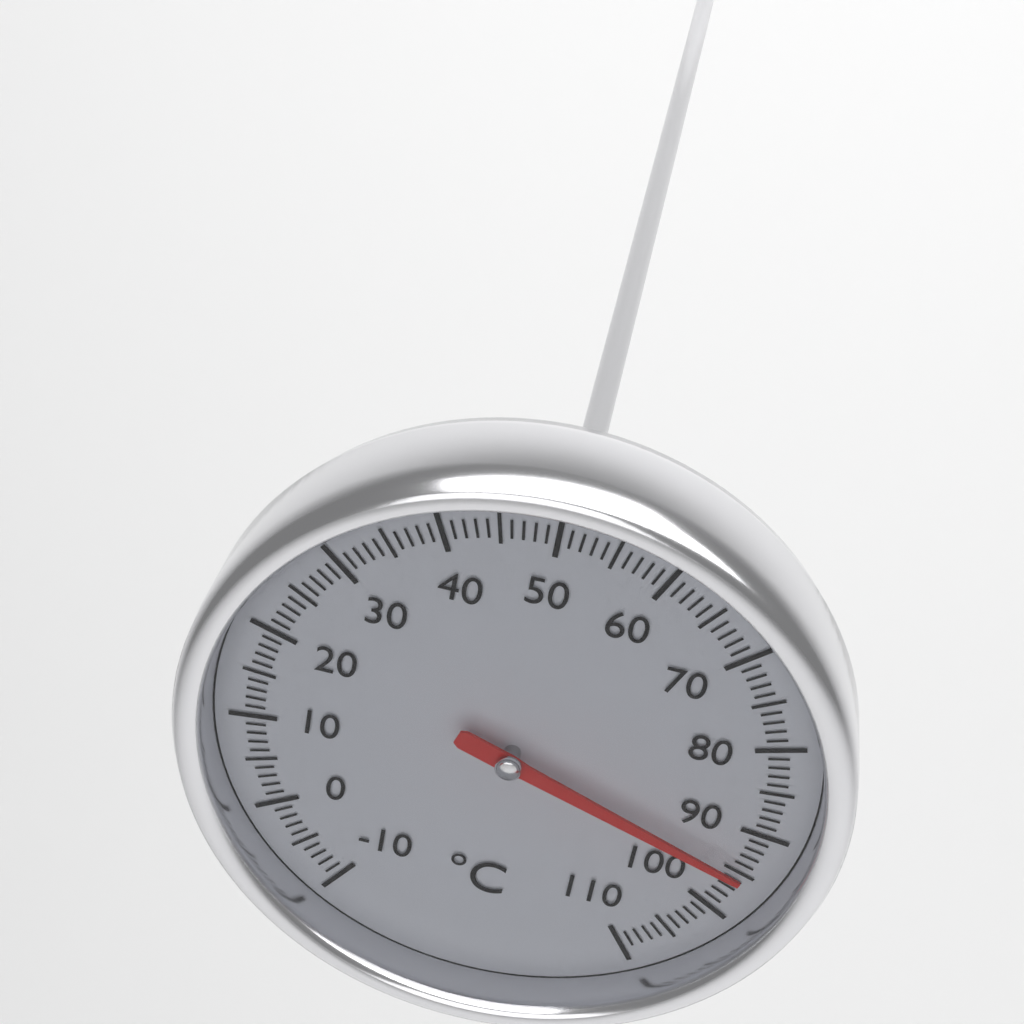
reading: 95 °C
